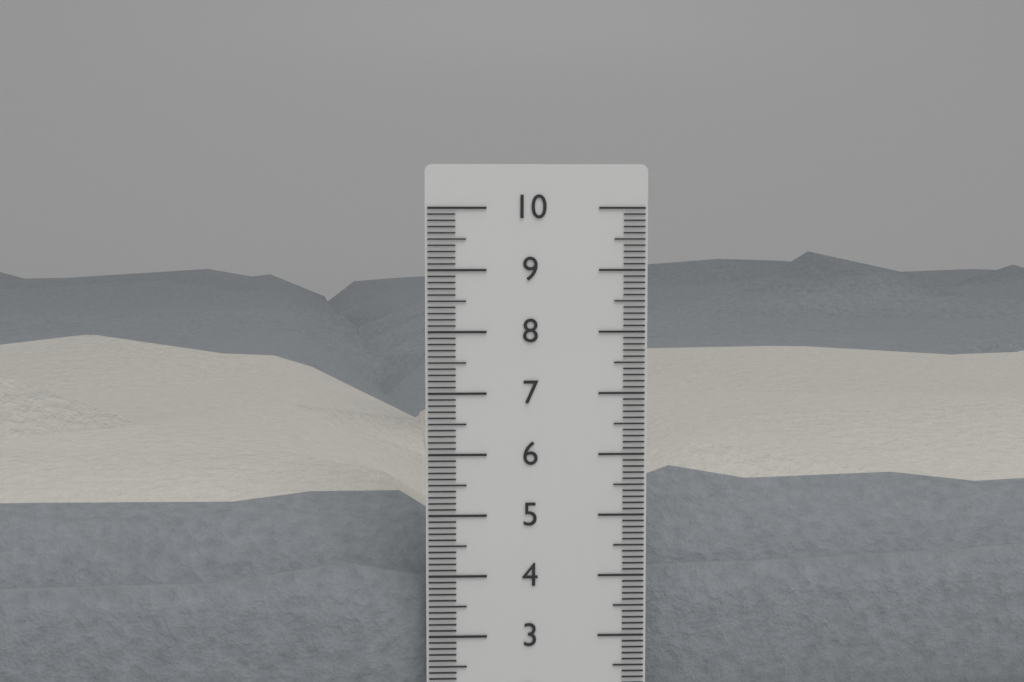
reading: 7.7 cm
